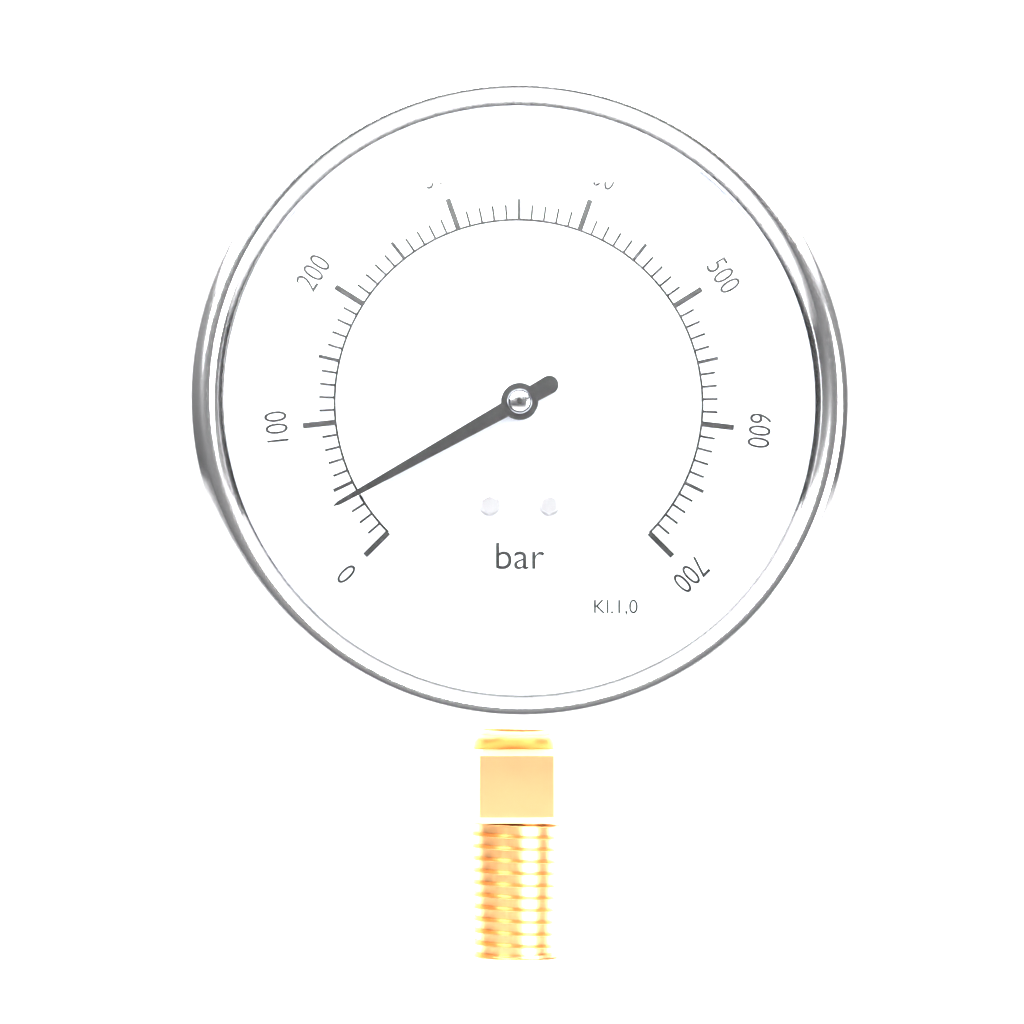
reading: 40 bar
